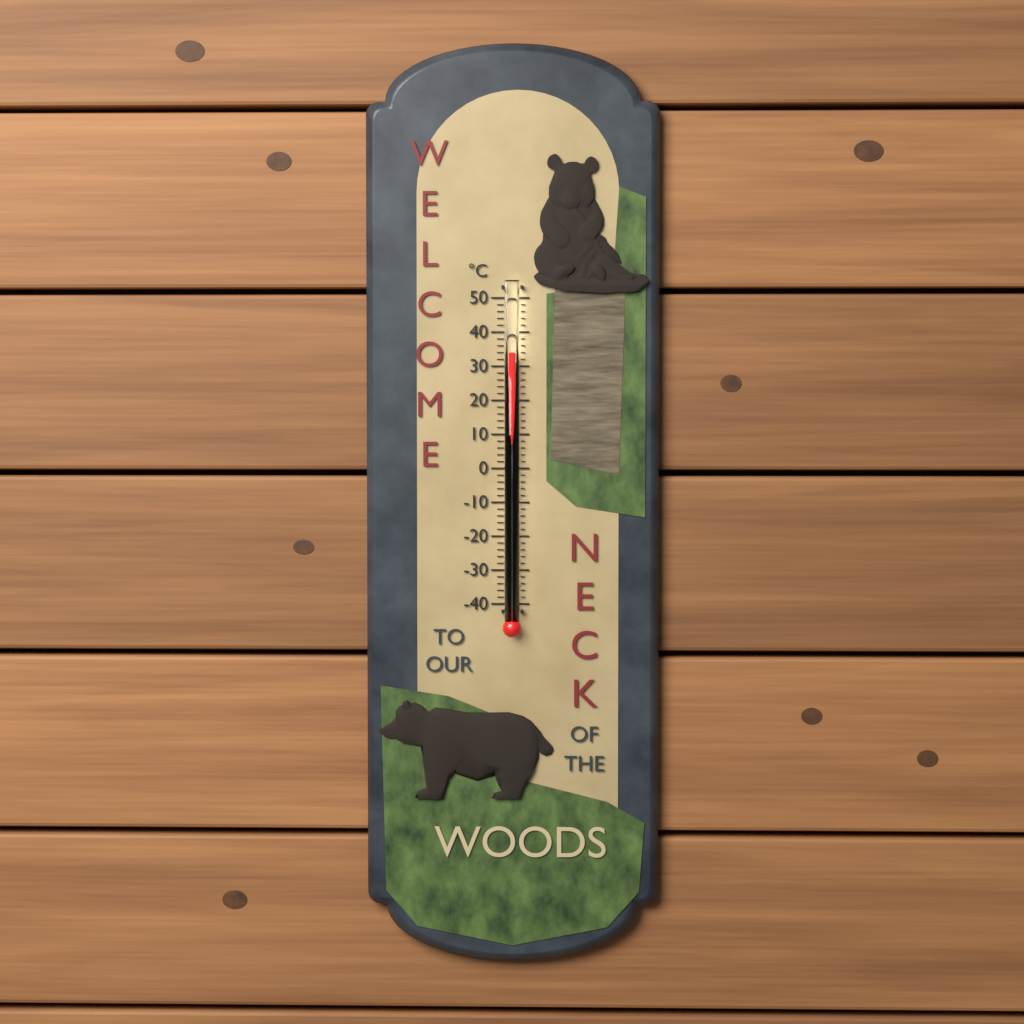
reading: 34 °C
